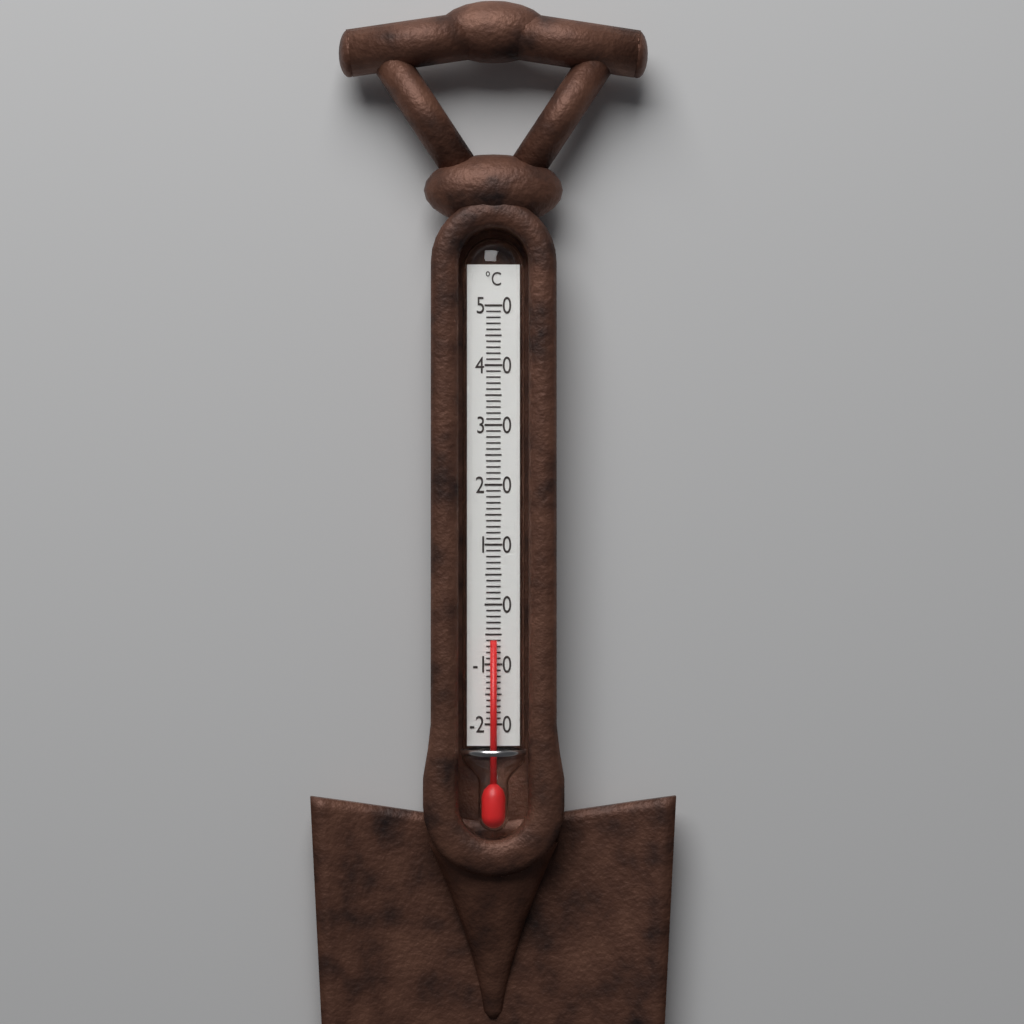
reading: -6 °C
